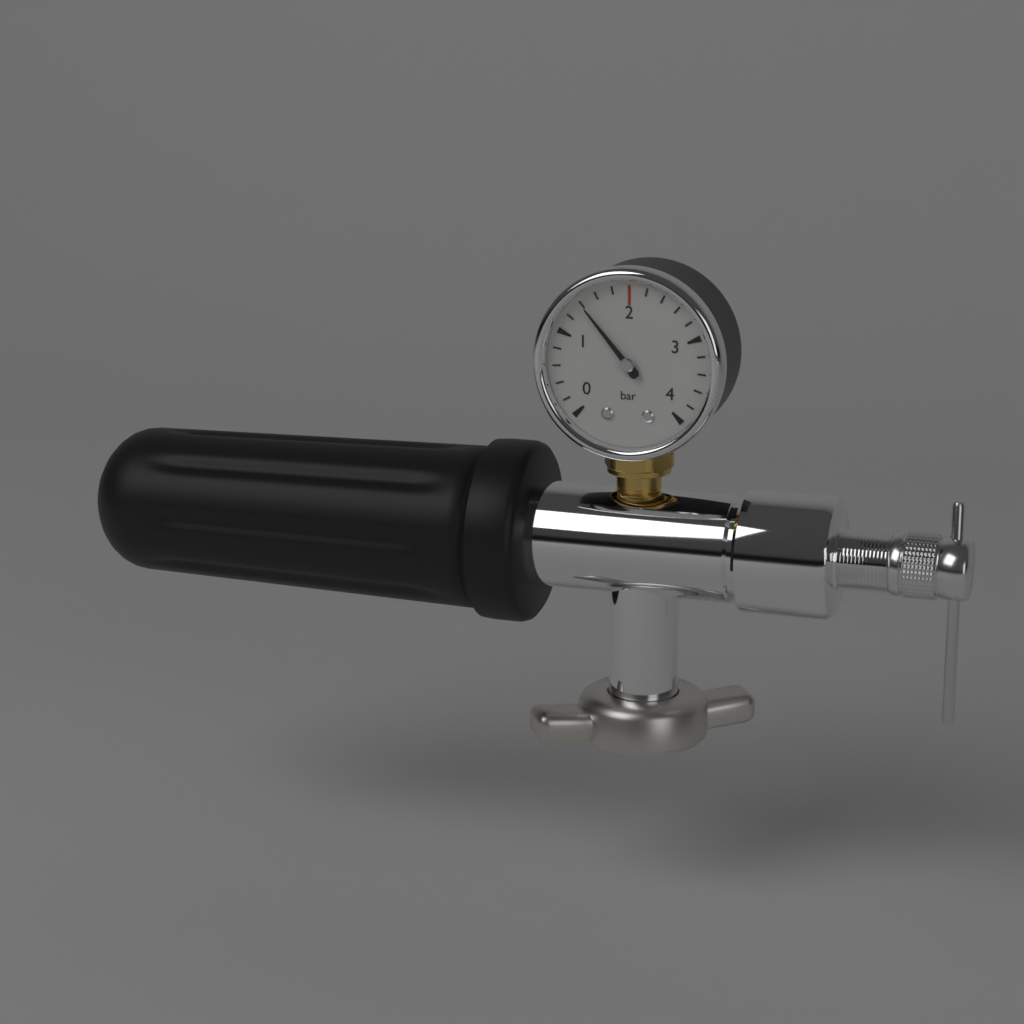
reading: 1.4 bar
